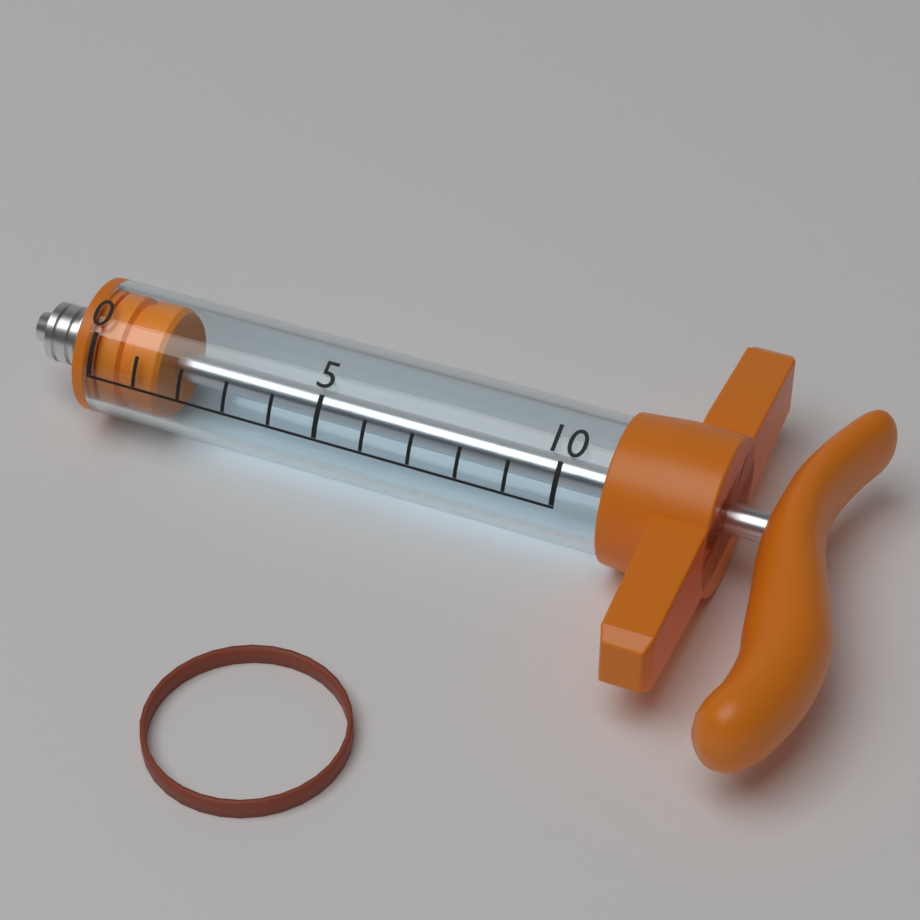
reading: 0 (no unit)
